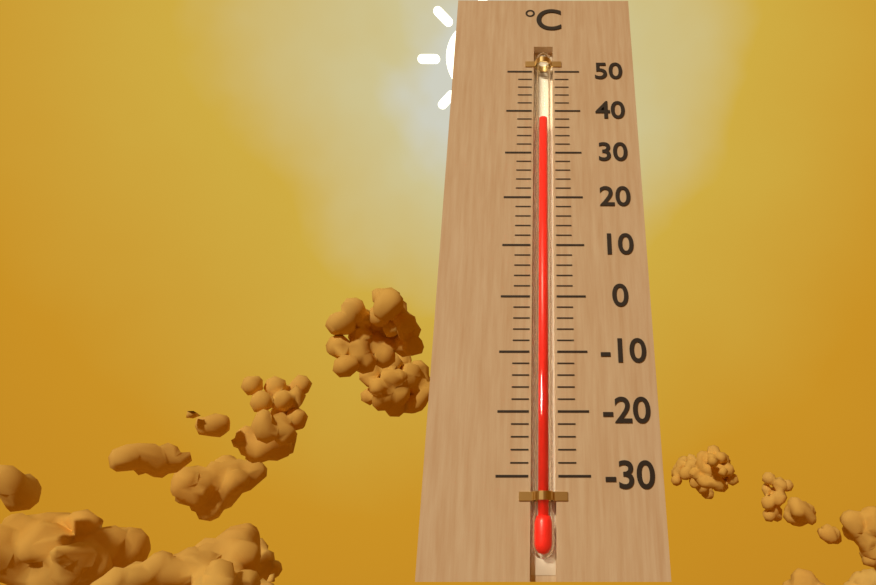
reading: 38 °C
